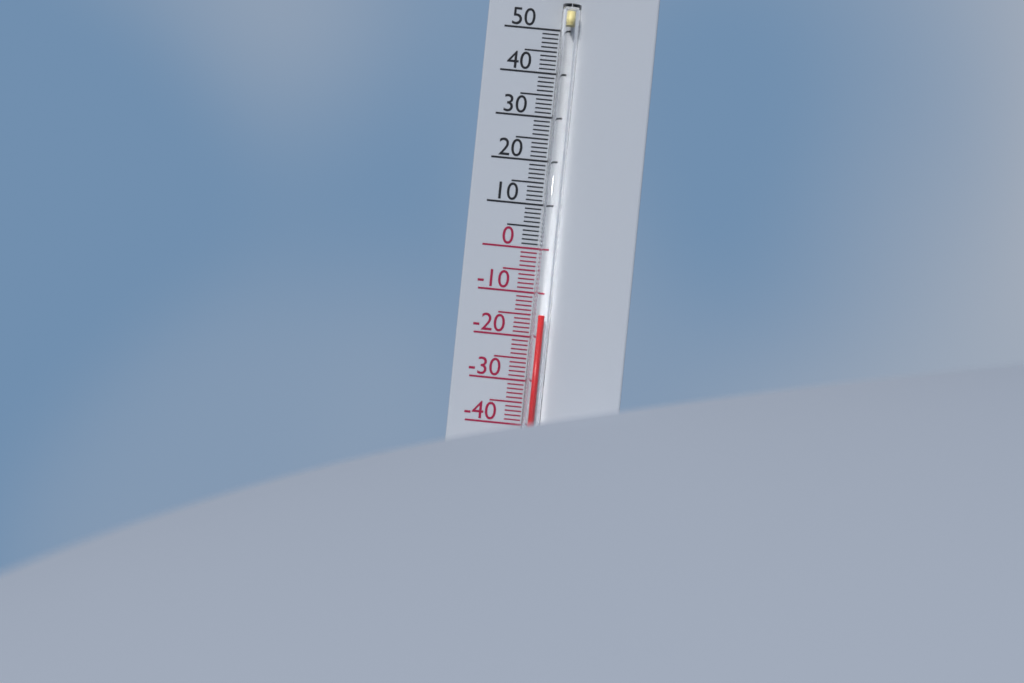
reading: -15 °C
